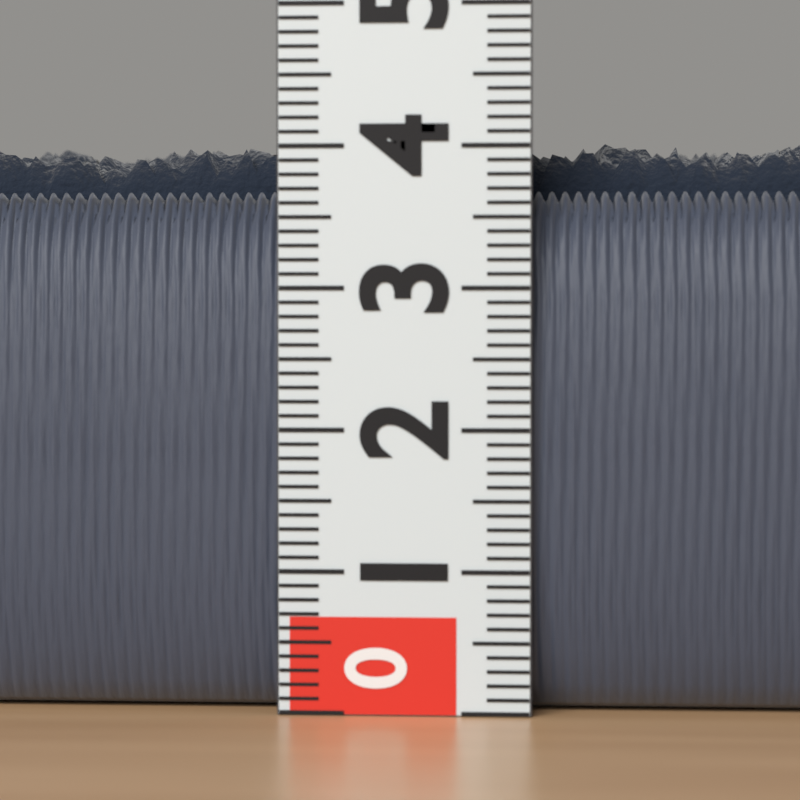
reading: 4.1 (no unit)
